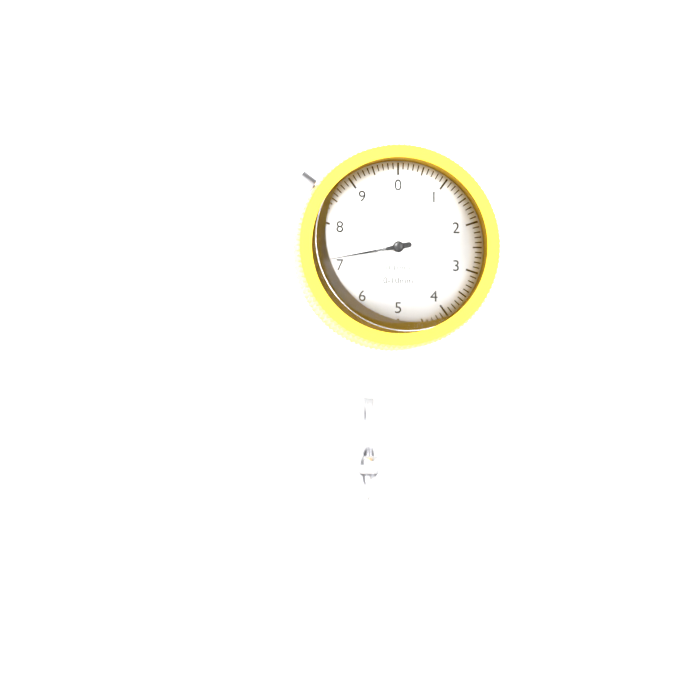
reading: 7.2 mm
